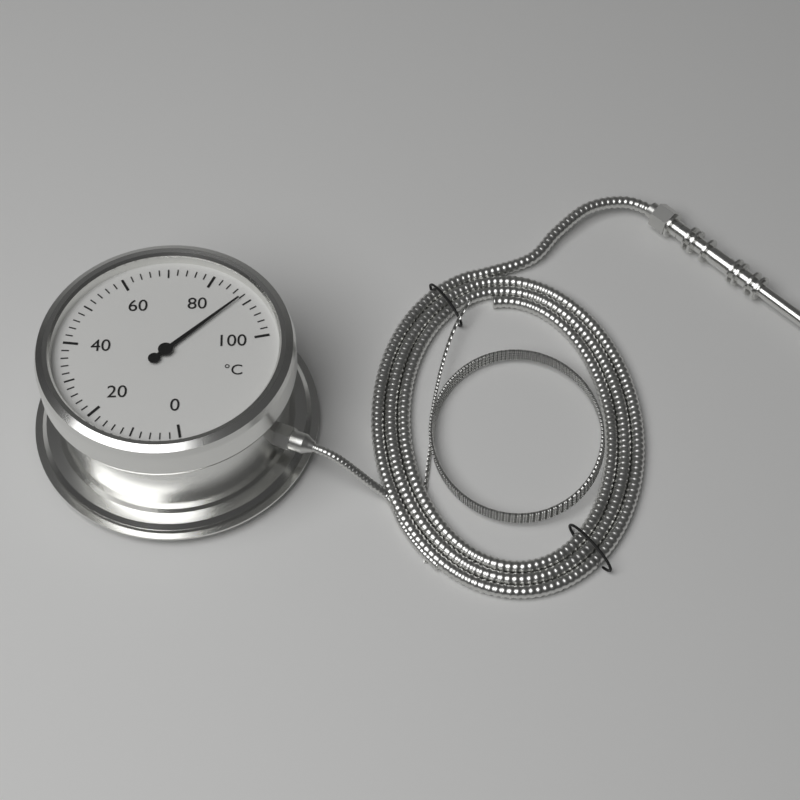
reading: 88 °C
